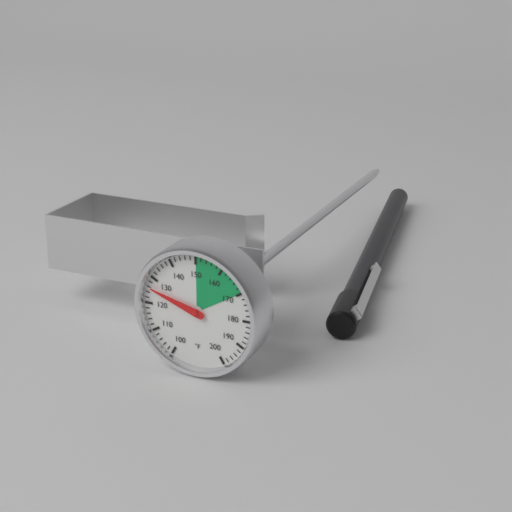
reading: 126 °F
